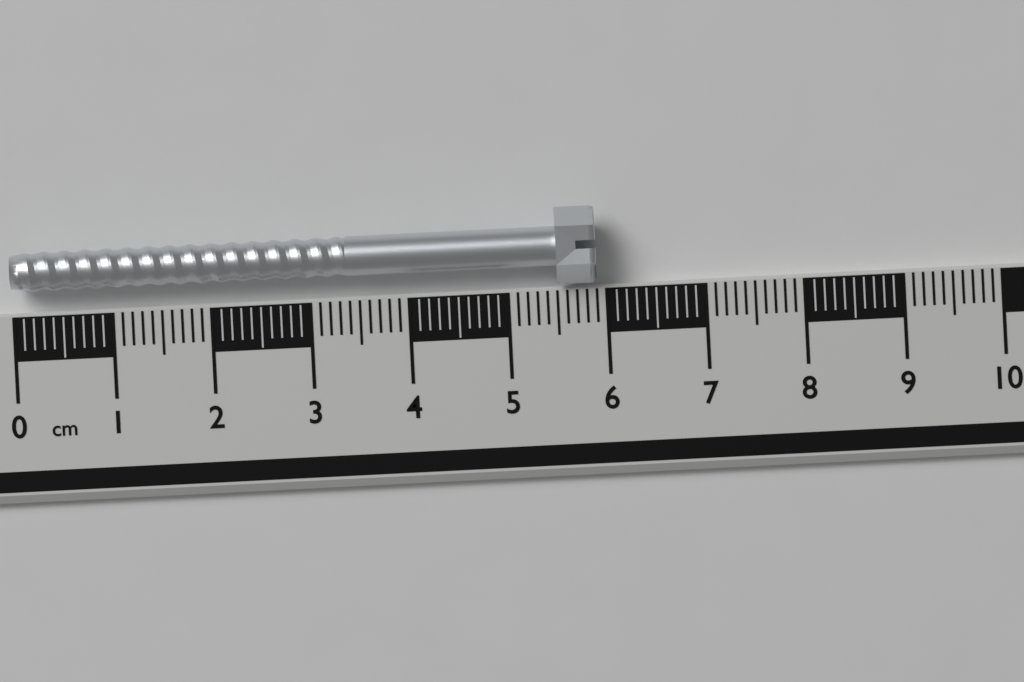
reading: 5.9 cm
